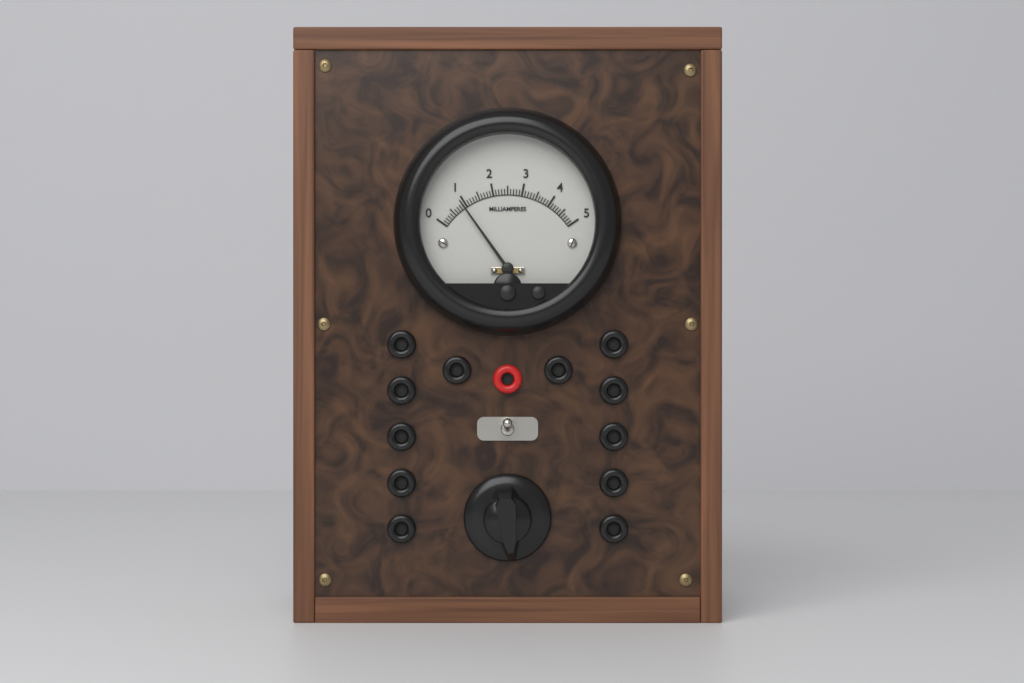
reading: 0.9 mA
